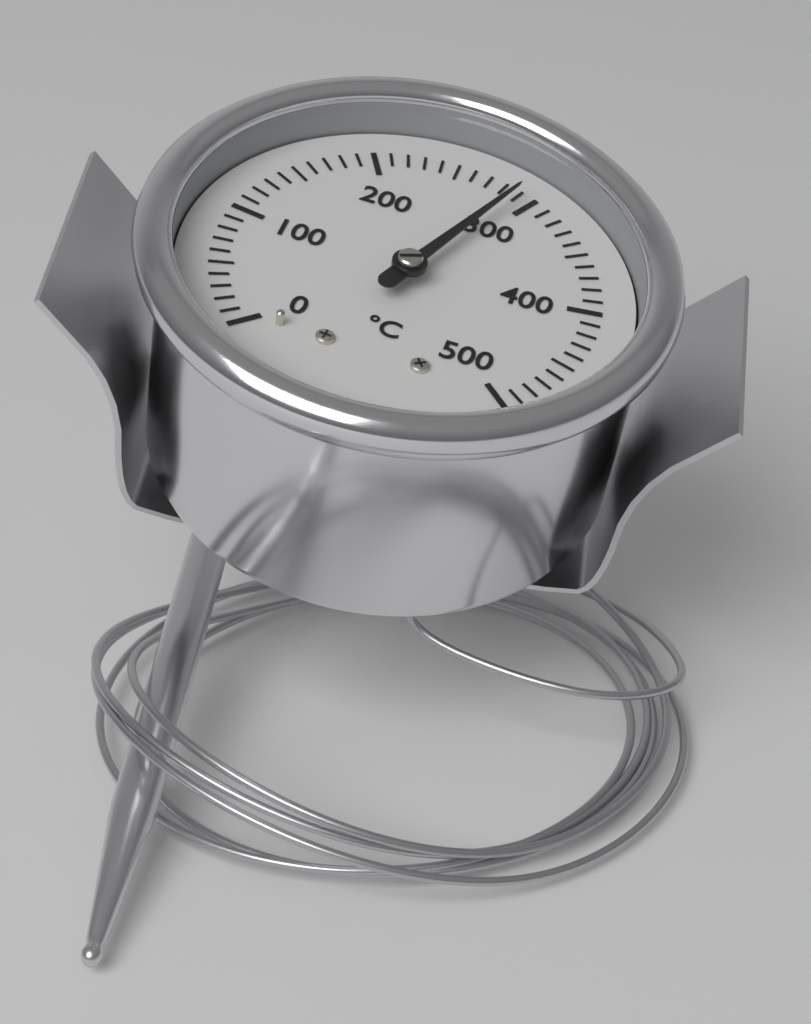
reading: 290 °C
